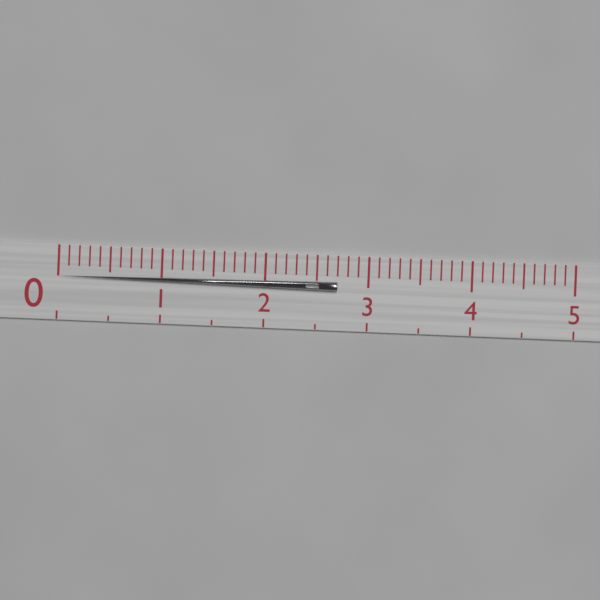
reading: 2.7 (no unit)
